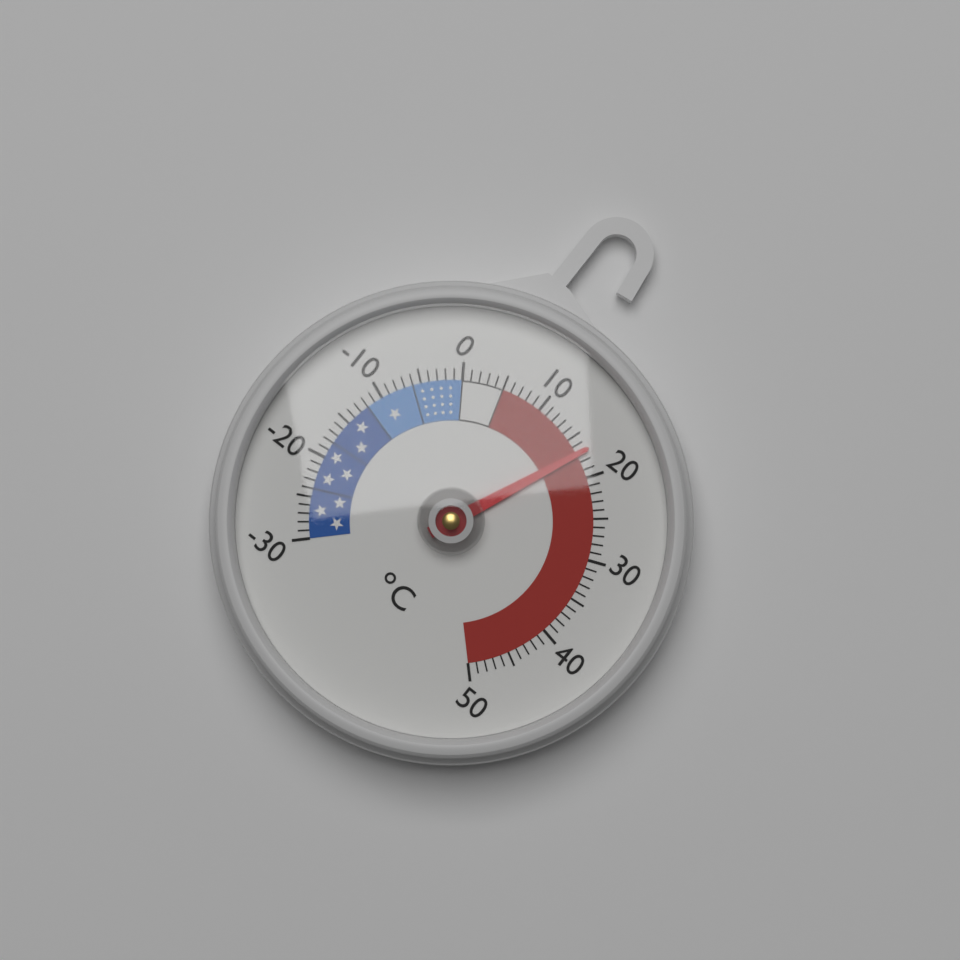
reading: 17 °C
